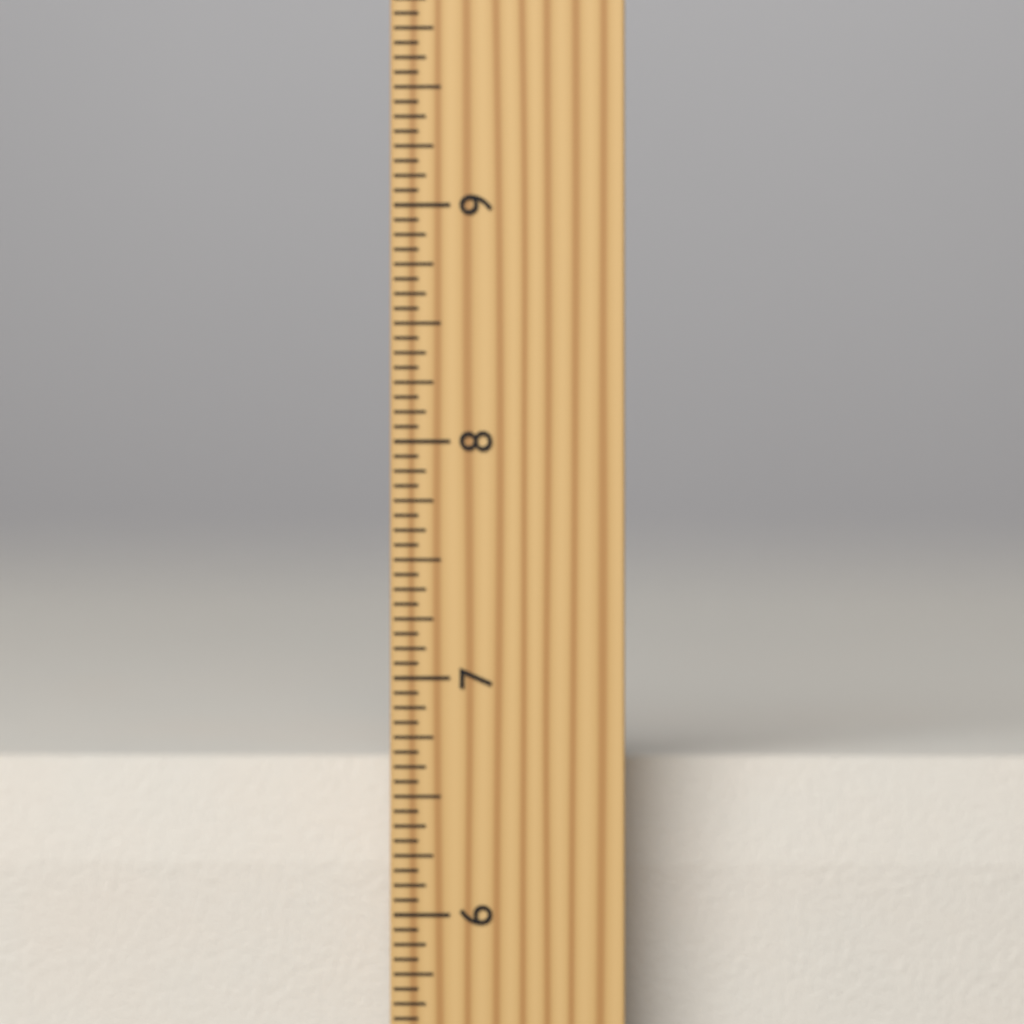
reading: 6.6250 inch
